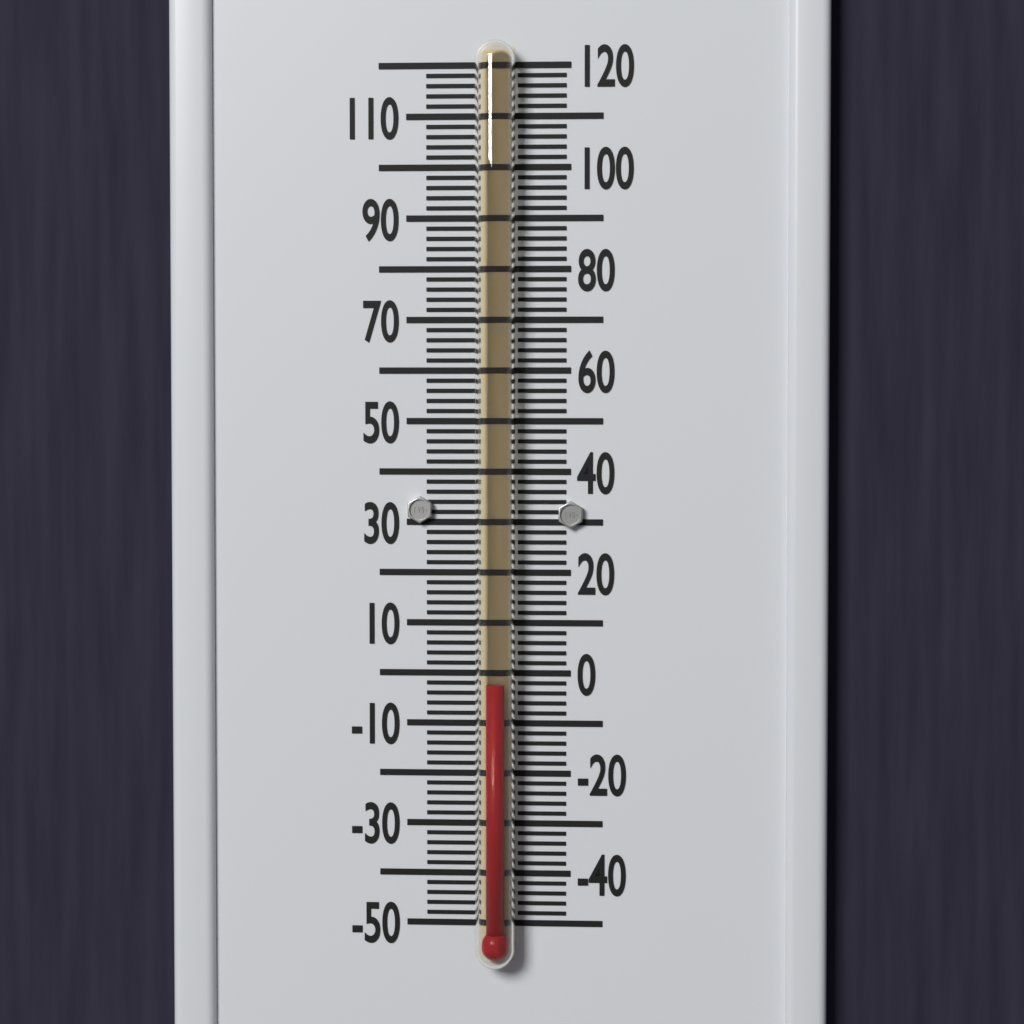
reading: -2 °F
